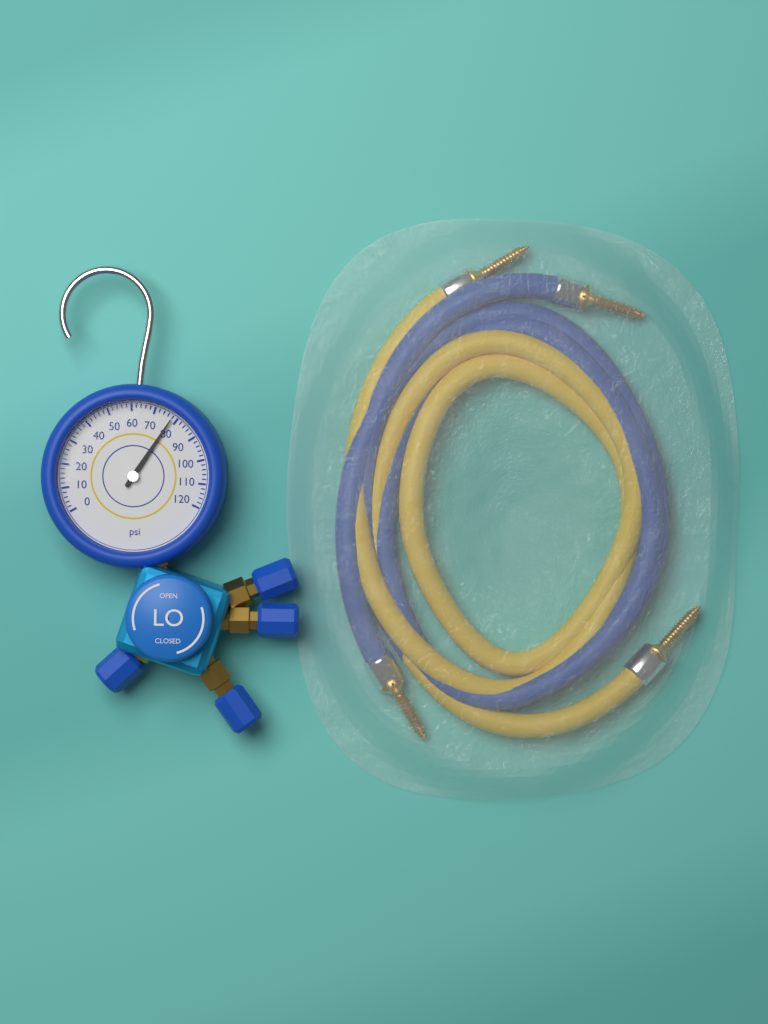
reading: 78 psi
